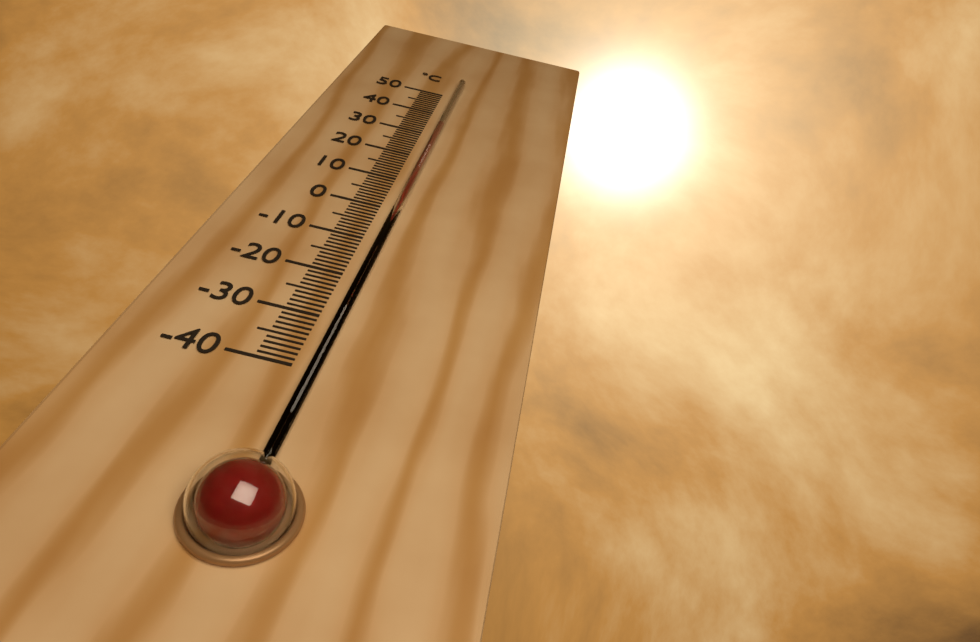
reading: 34 °C
